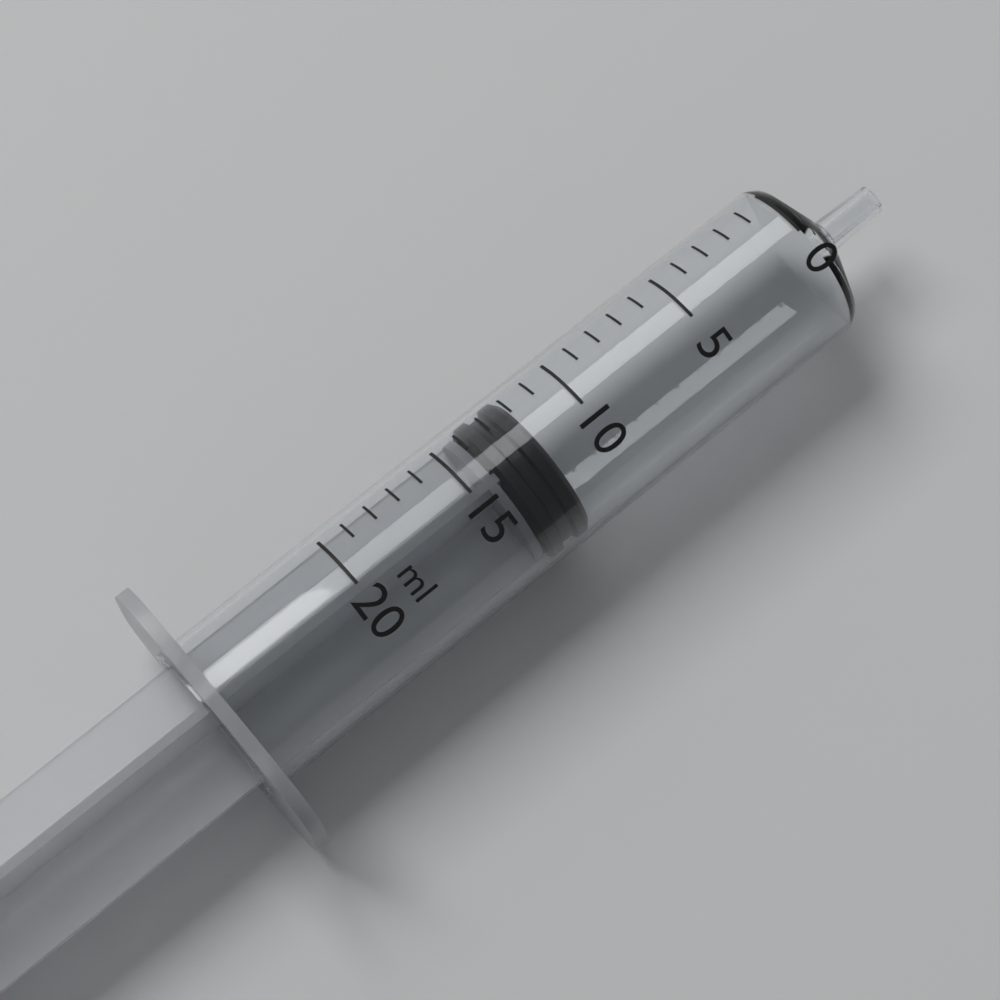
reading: 12 ml
